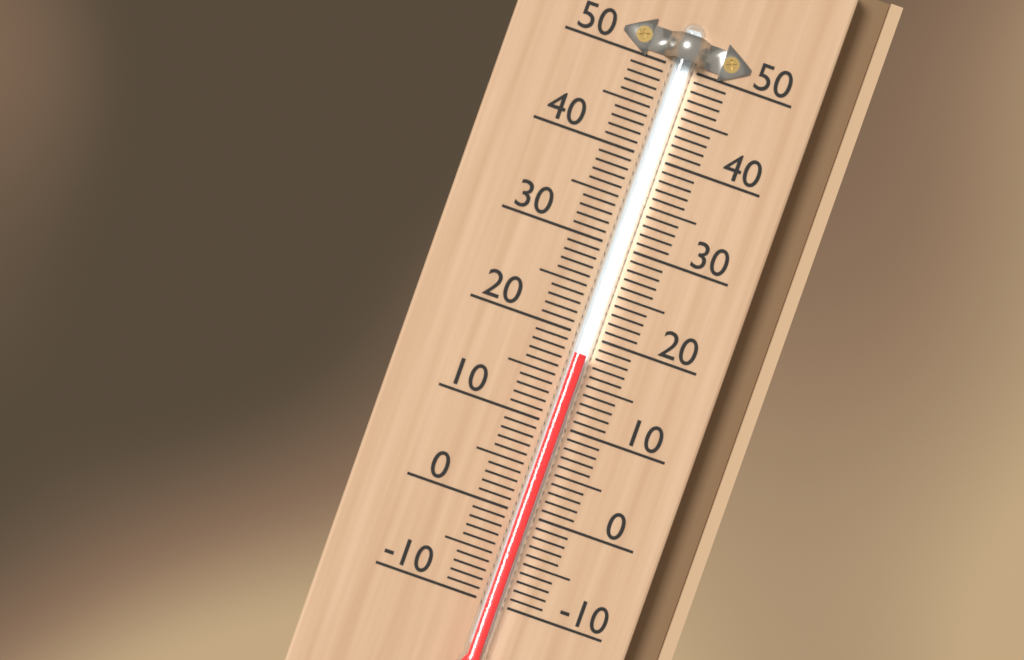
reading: 18 (no unit)
